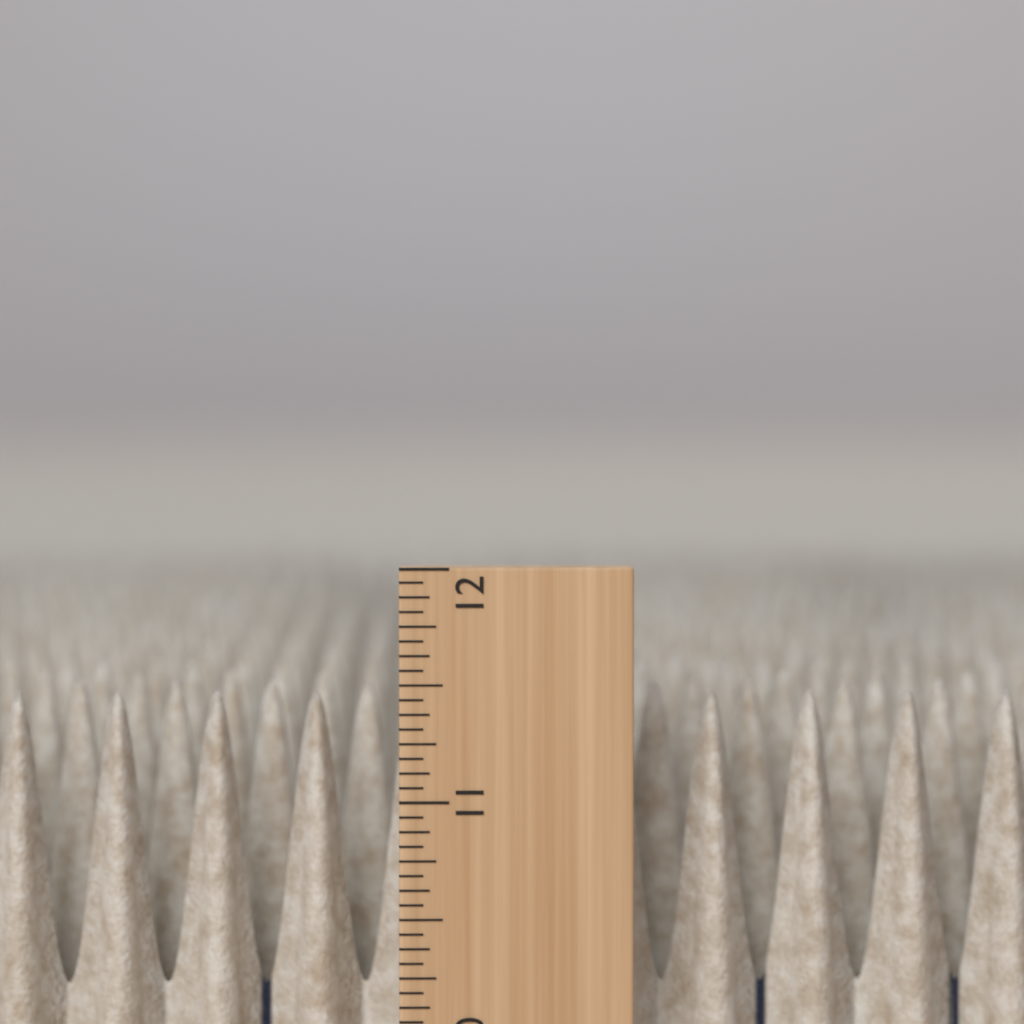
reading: 11.4375 in
